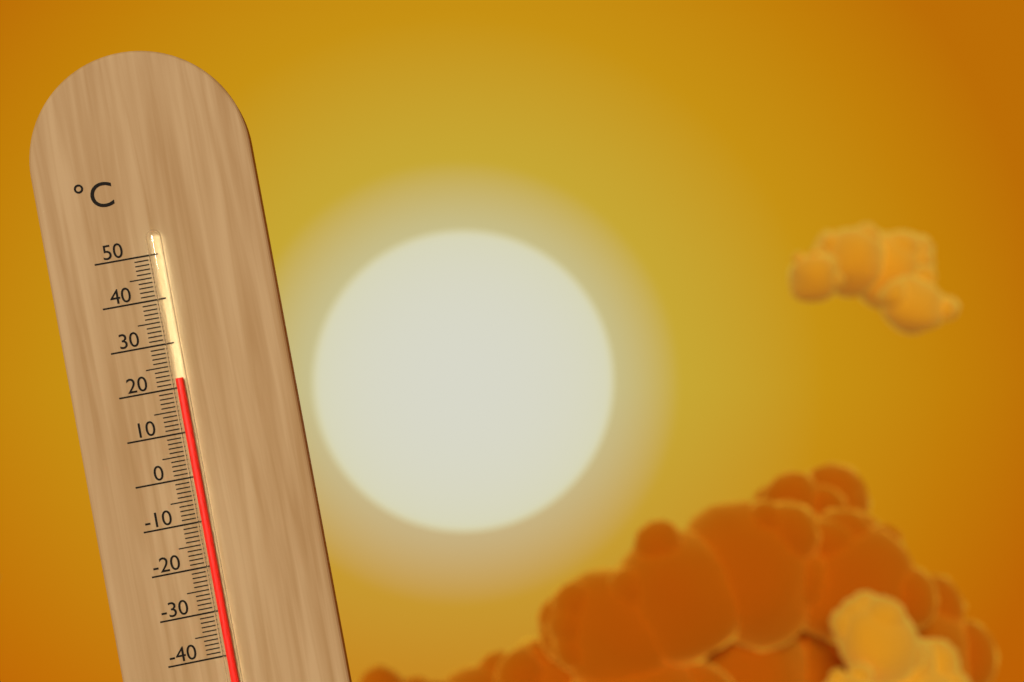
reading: 22 °C
